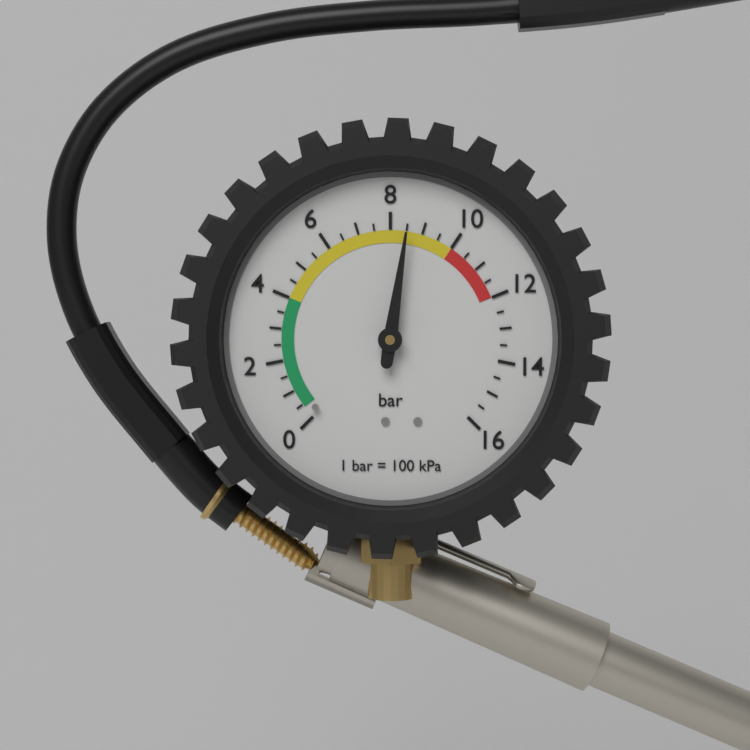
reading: 8.5 bar
